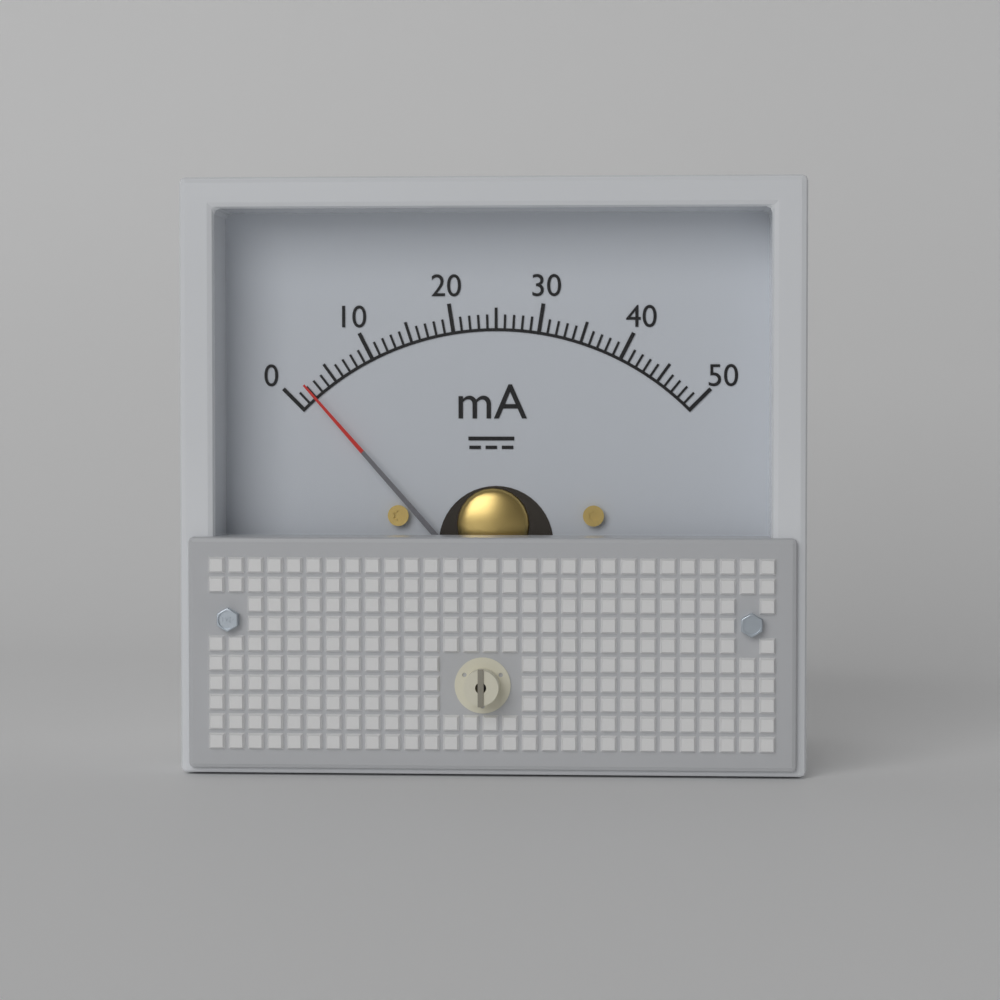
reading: 2 mA
